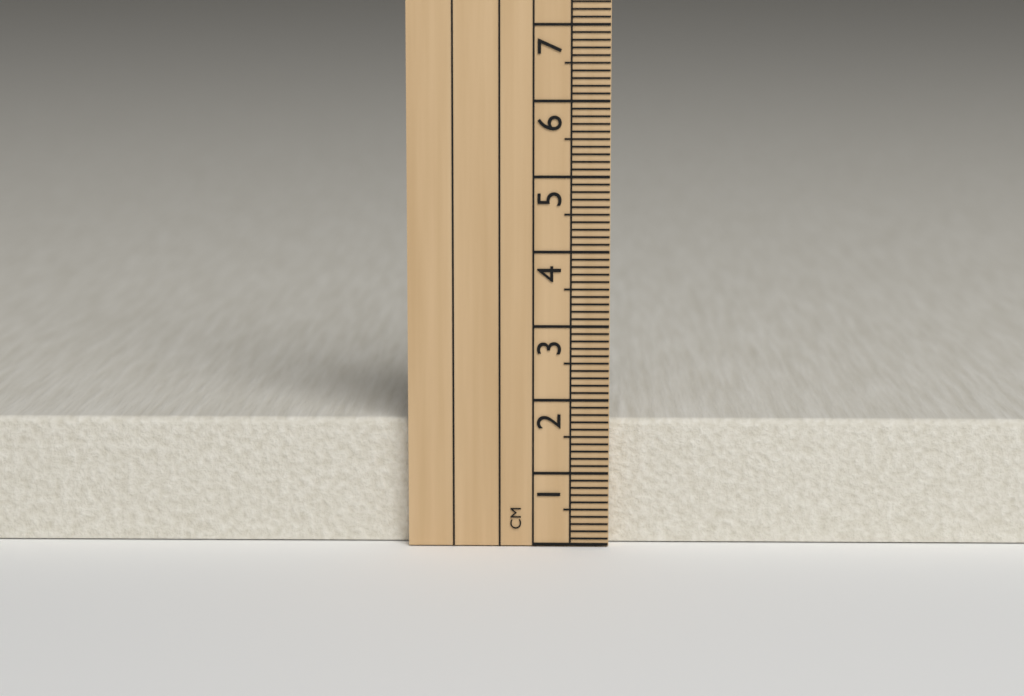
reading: 1.7 cm
